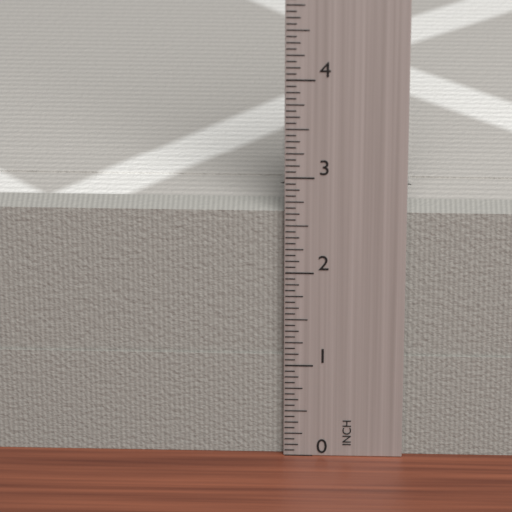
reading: 2.6250 in
